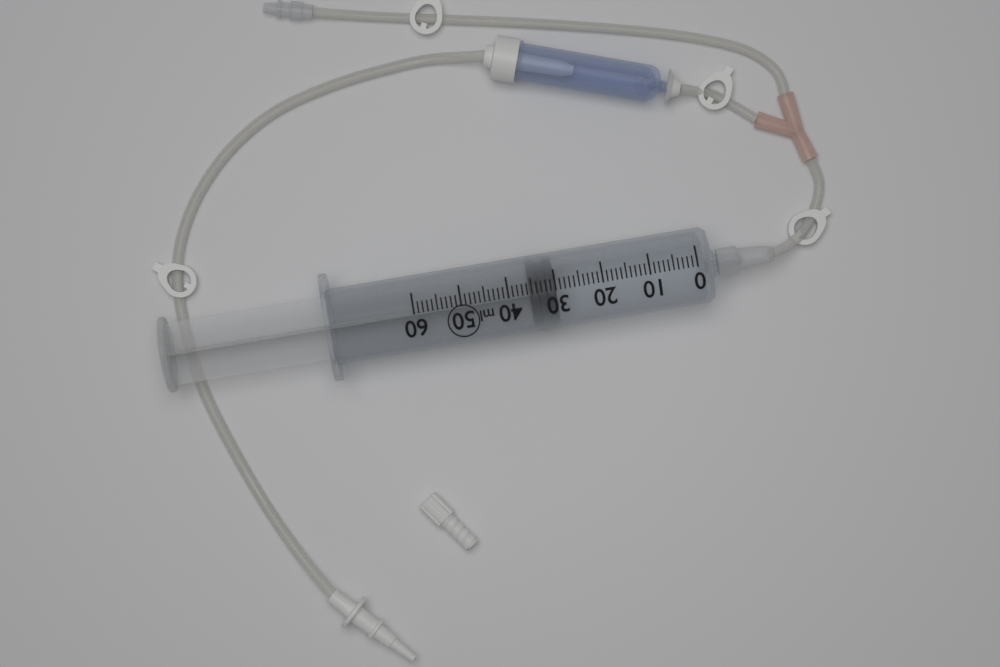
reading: 30 ml
